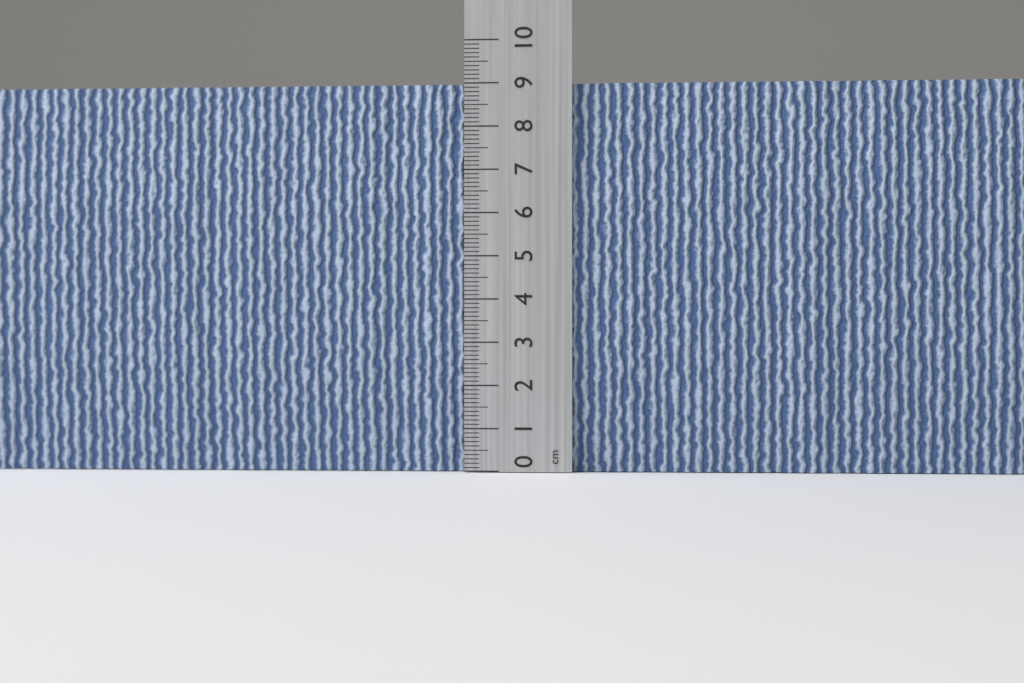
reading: 9.0 cm
